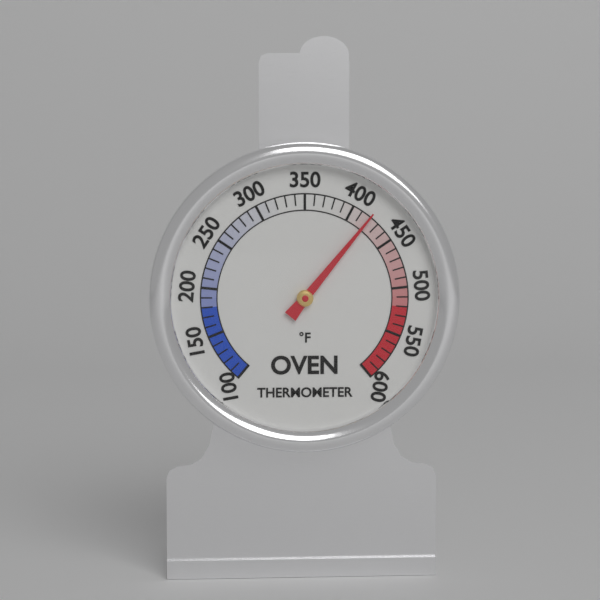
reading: 420 °F
